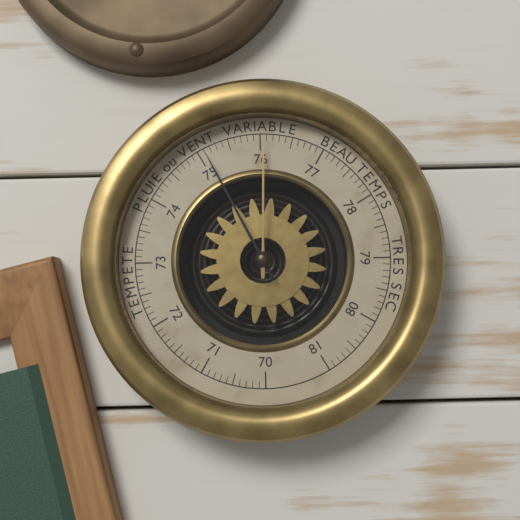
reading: 75.1 (no unit)
